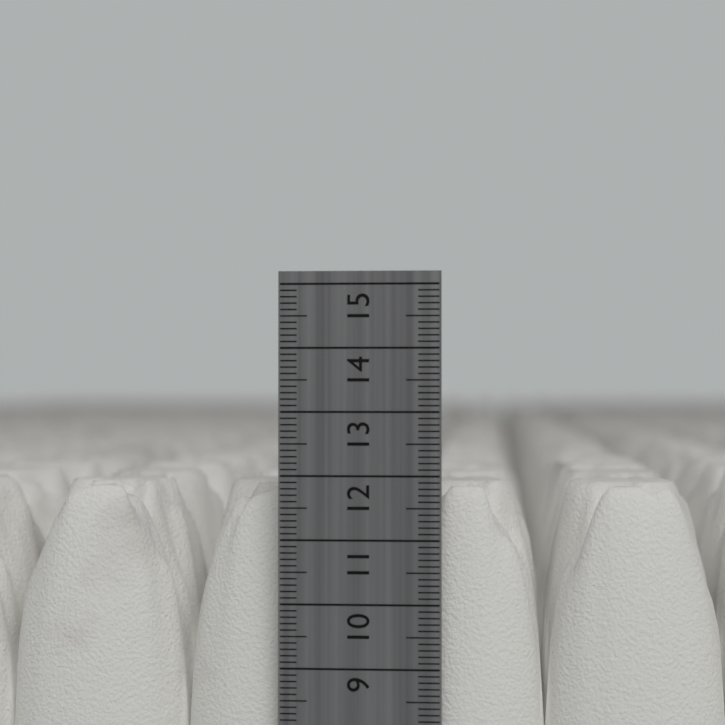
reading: 11.8 cm
